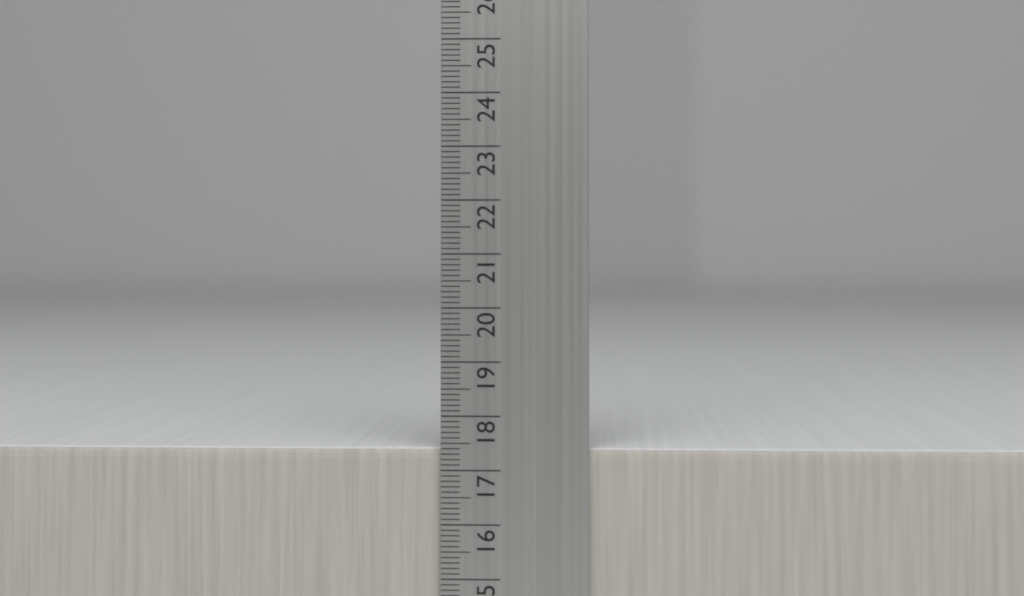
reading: 17.4 cm
